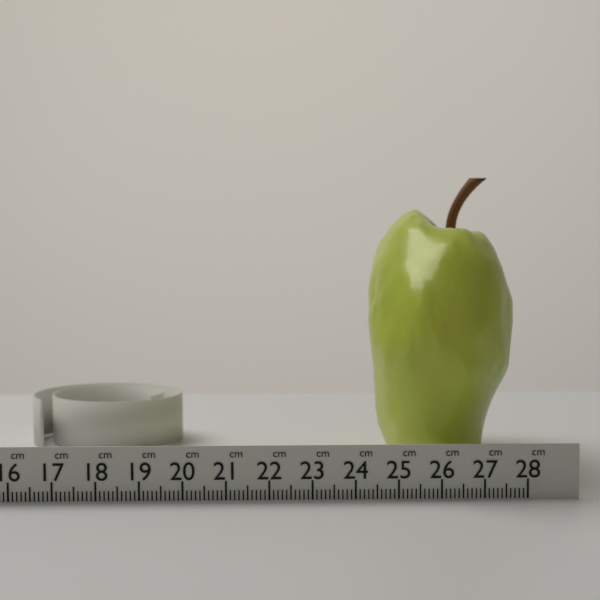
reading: 24.4 cm
